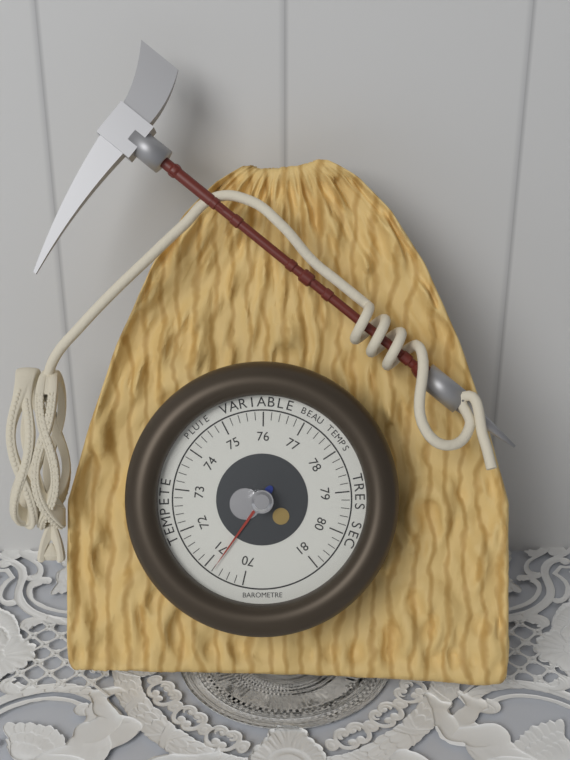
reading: 70.8 (no unit)
